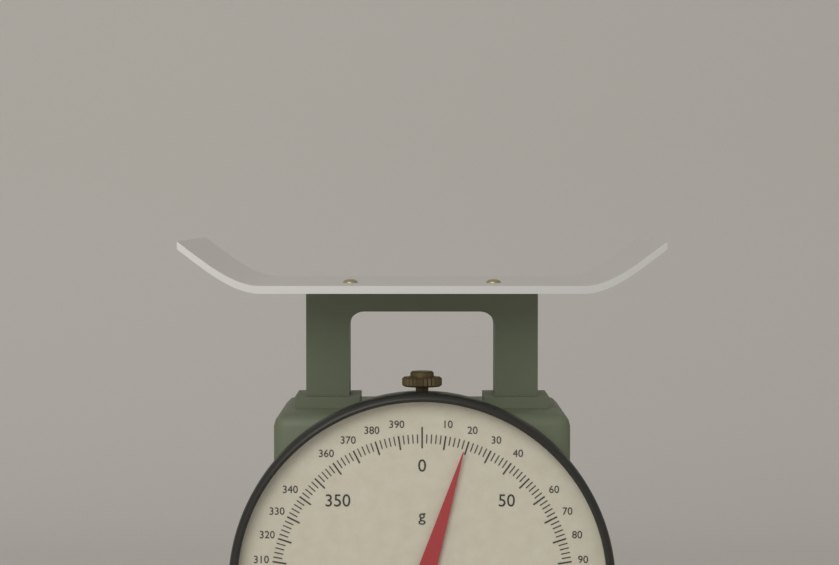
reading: 19 g
